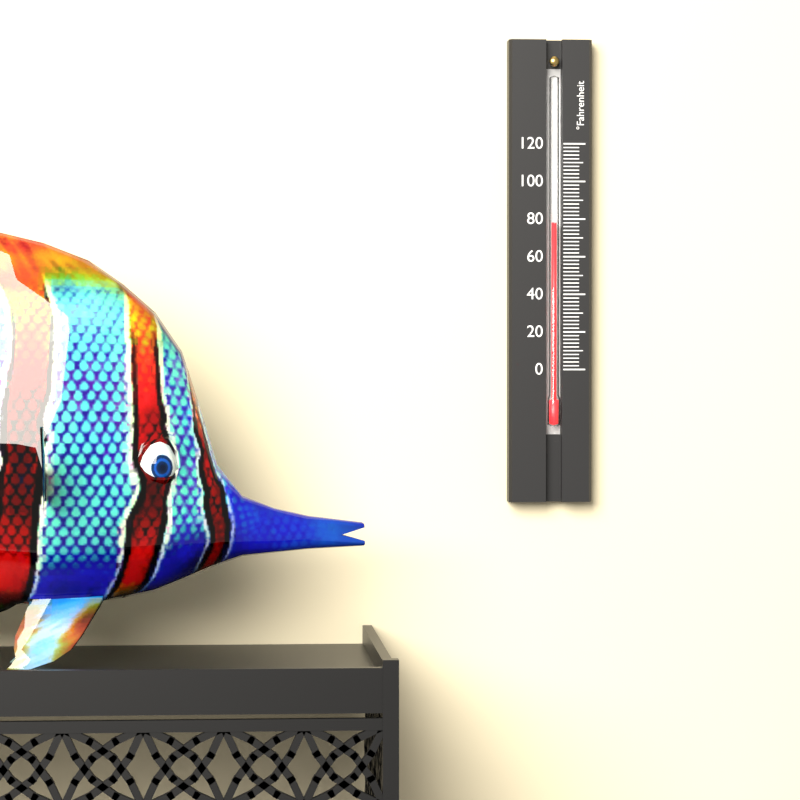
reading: 78 °F
